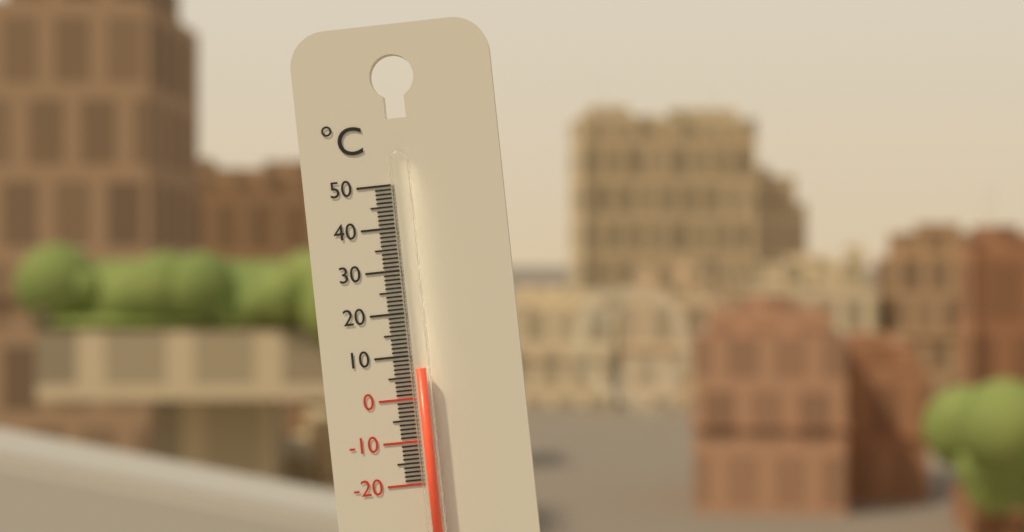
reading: 7 °C
